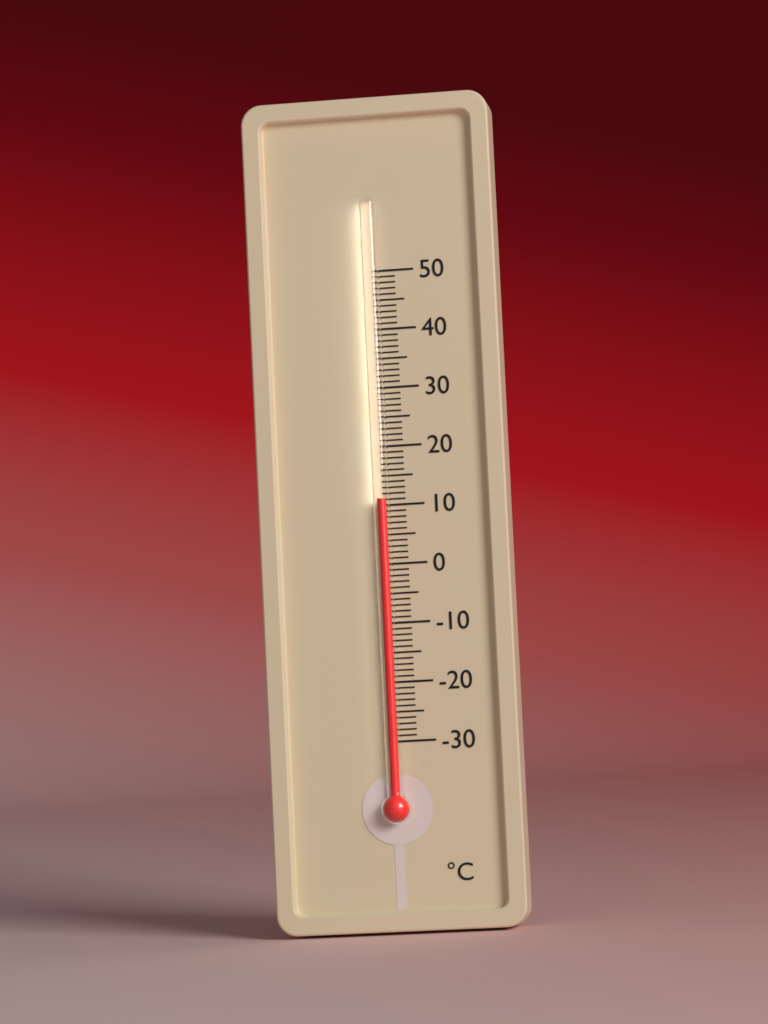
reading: 11 °C
